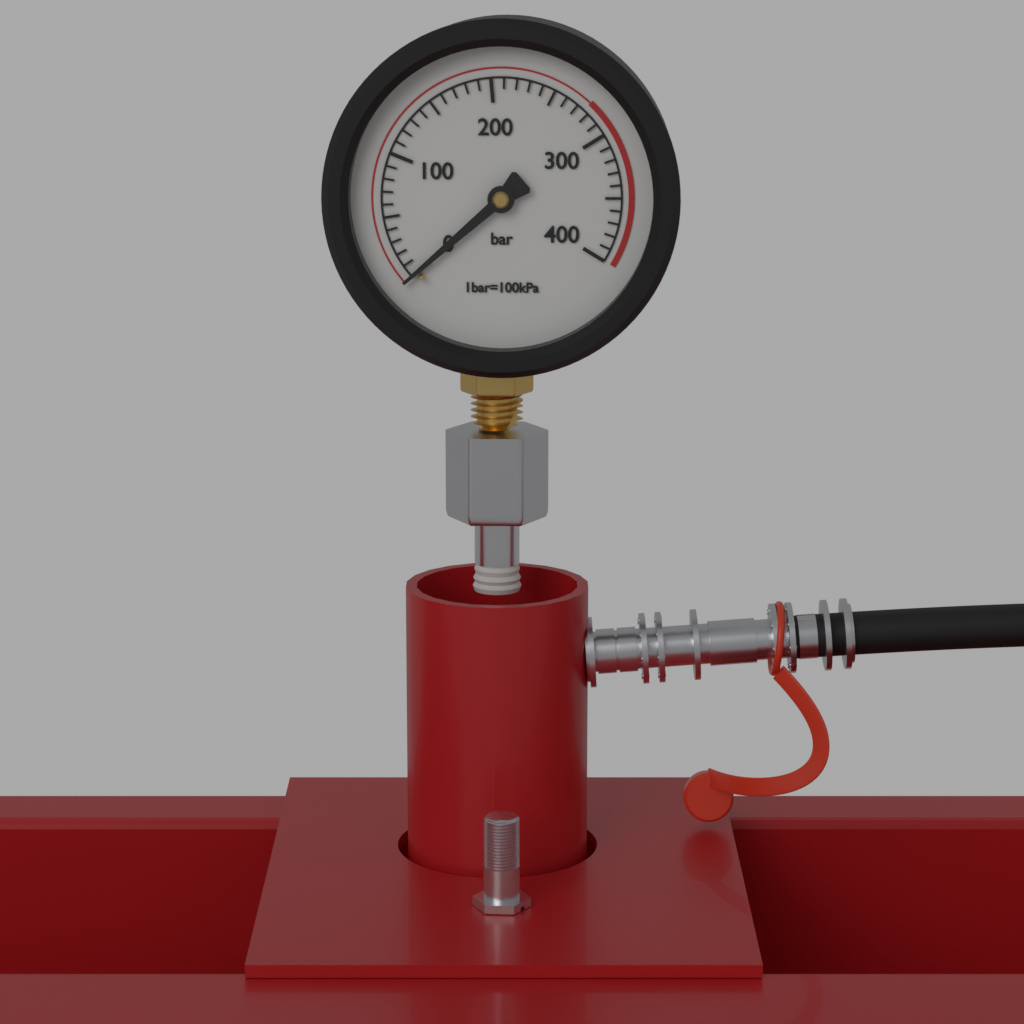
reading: 0 bar
